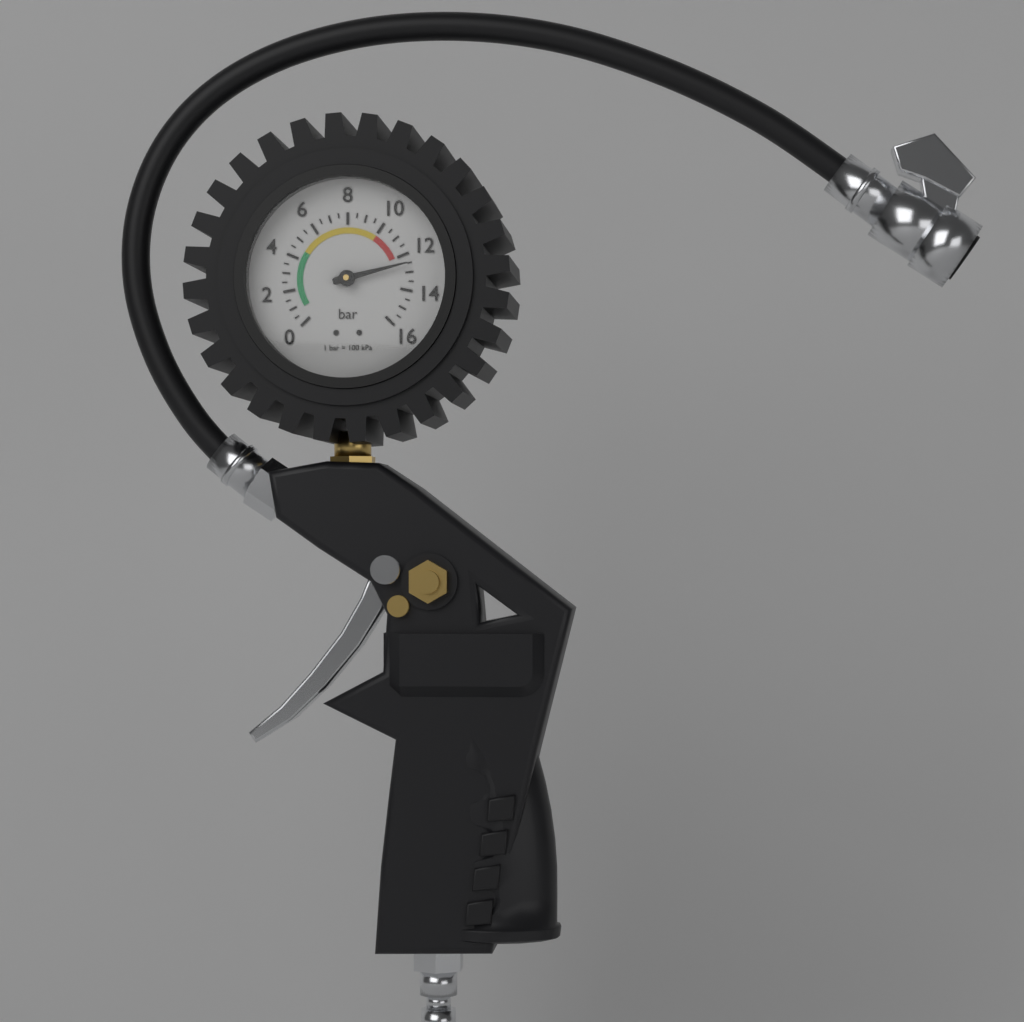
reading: 12.5 bar
